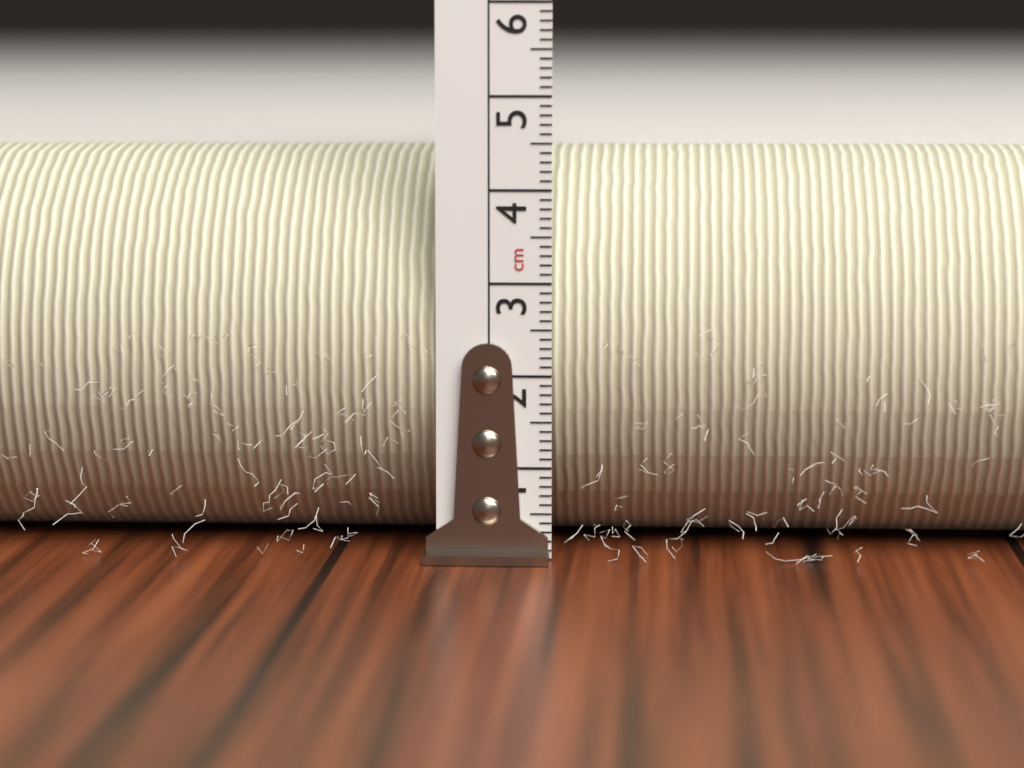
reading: 4.4 cm
